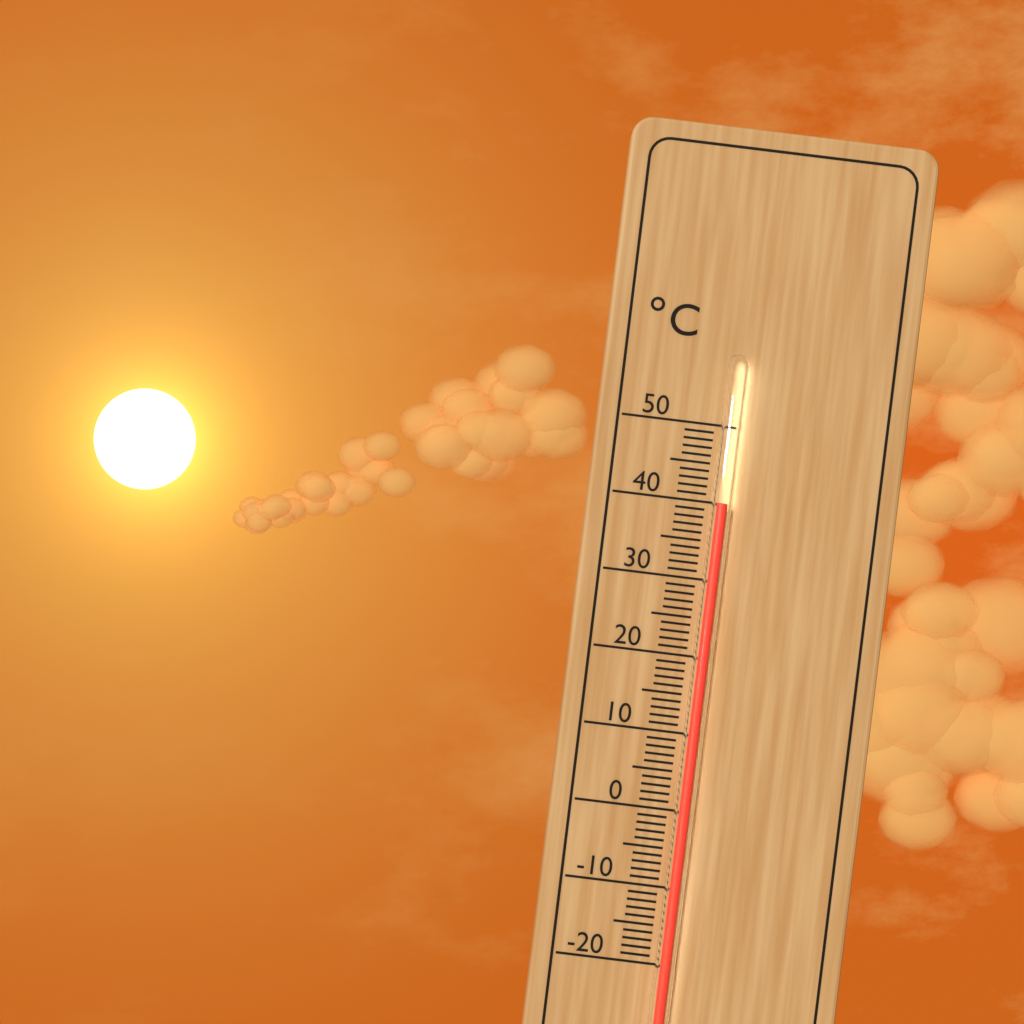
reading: 40 °C
